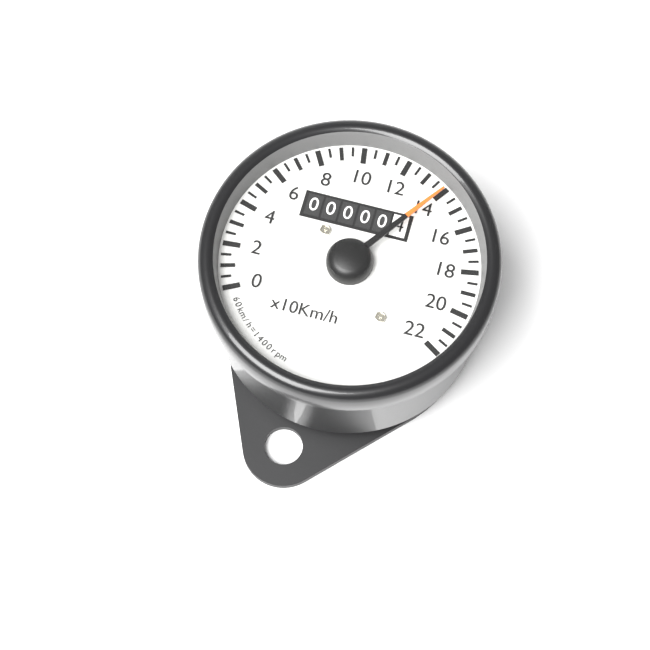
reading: 14.0 x10 km/h
